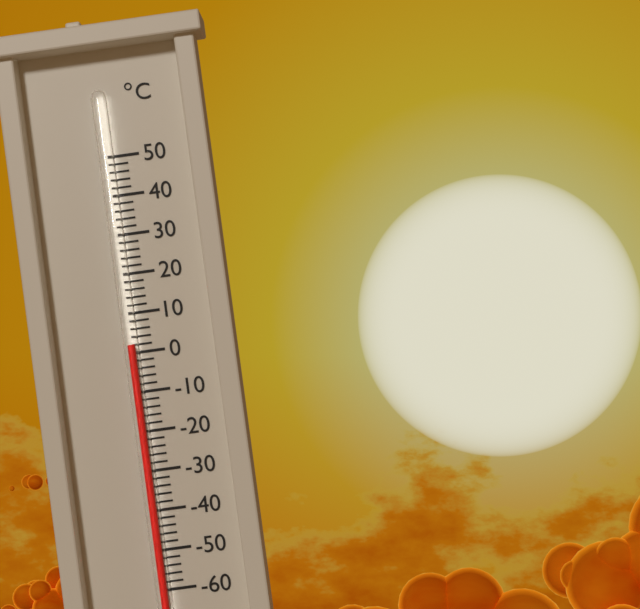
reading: 2 °C
